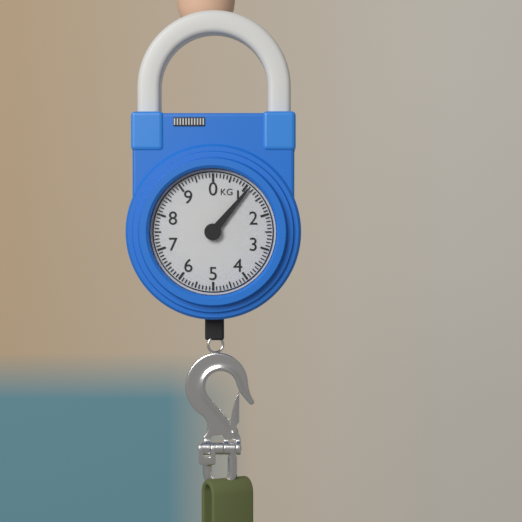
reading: 1.1 kg
